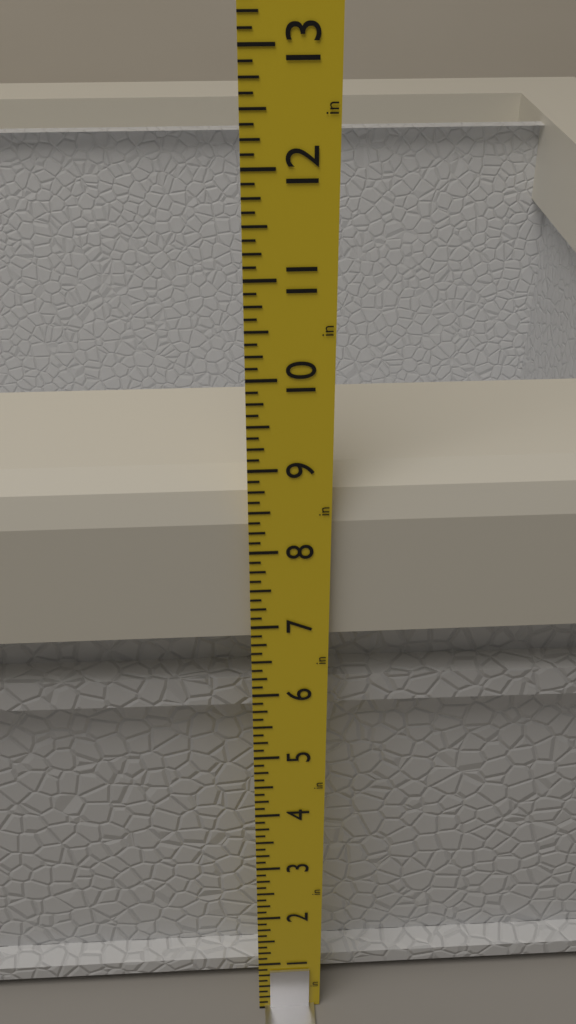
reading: 8.750 in
